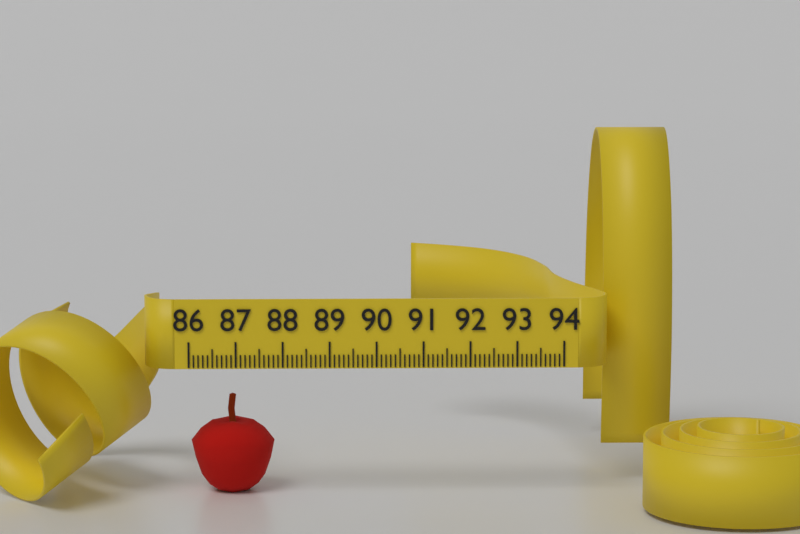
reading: 87.8 (no unit)
